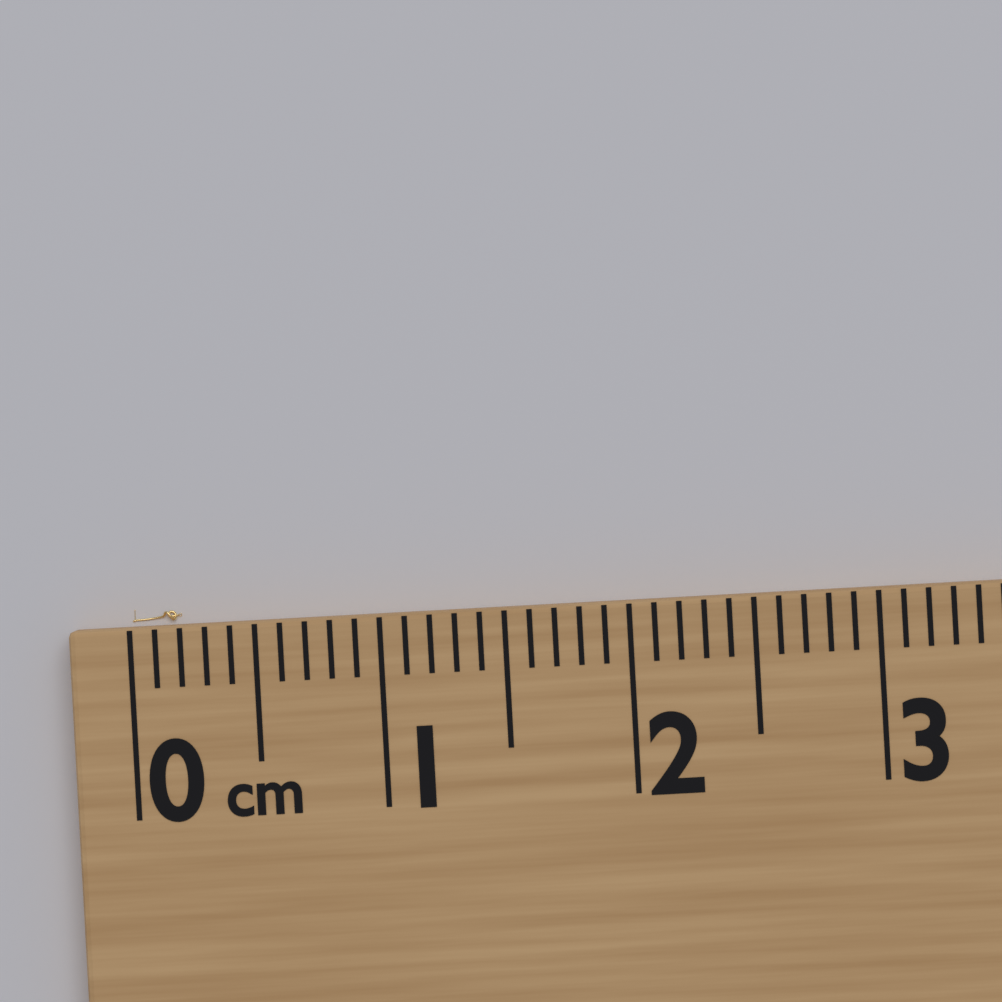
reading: 0.2 cm
